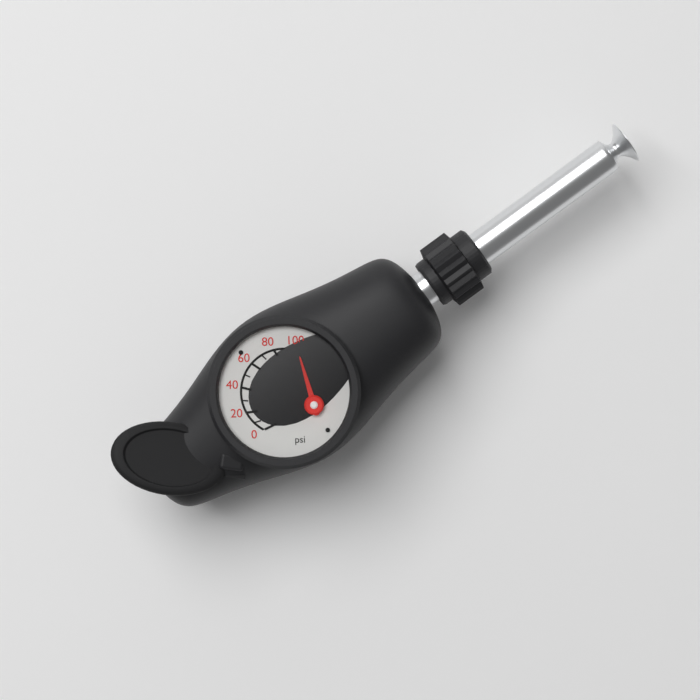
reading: 100 psi
